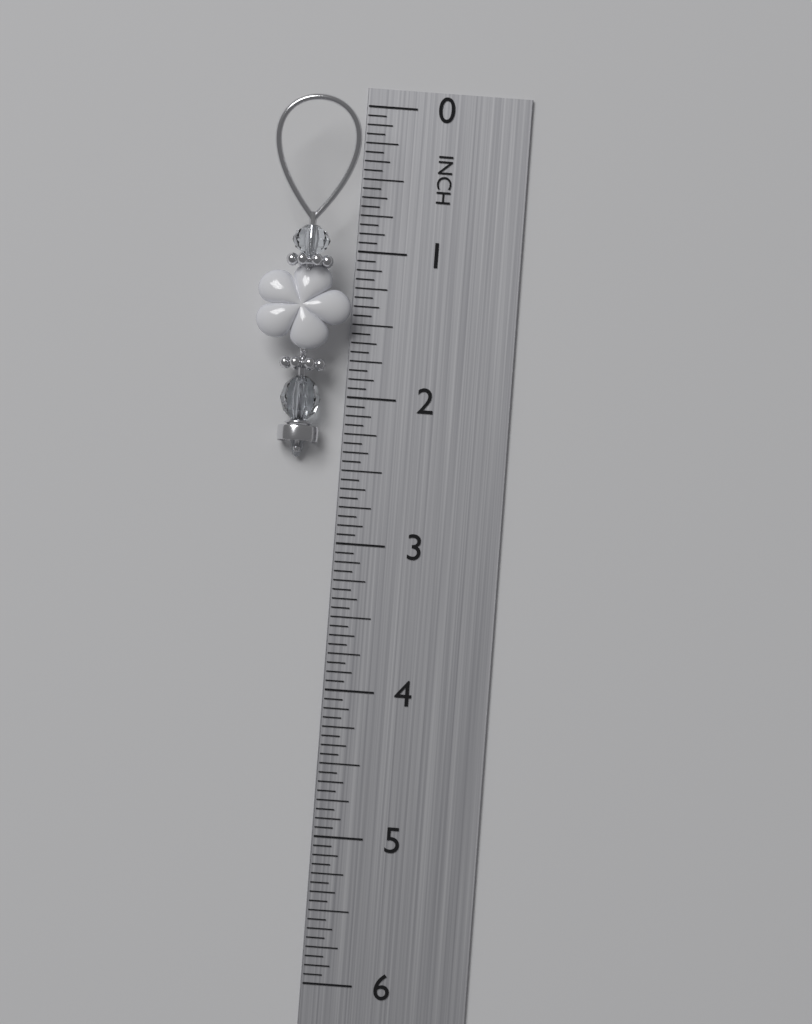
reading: 2.4375 in
